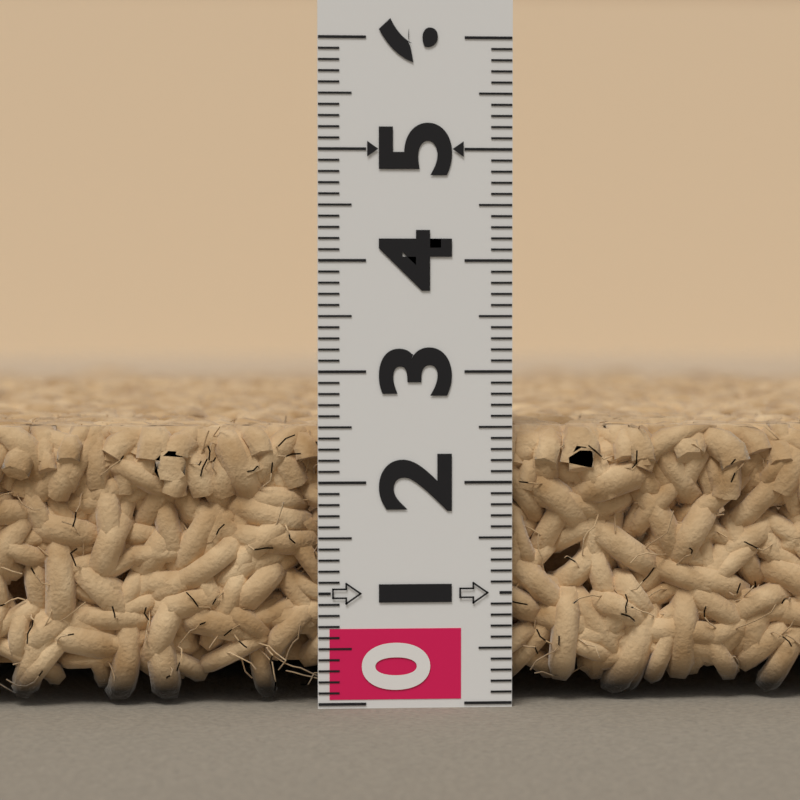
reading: 2.5 (no unit)
